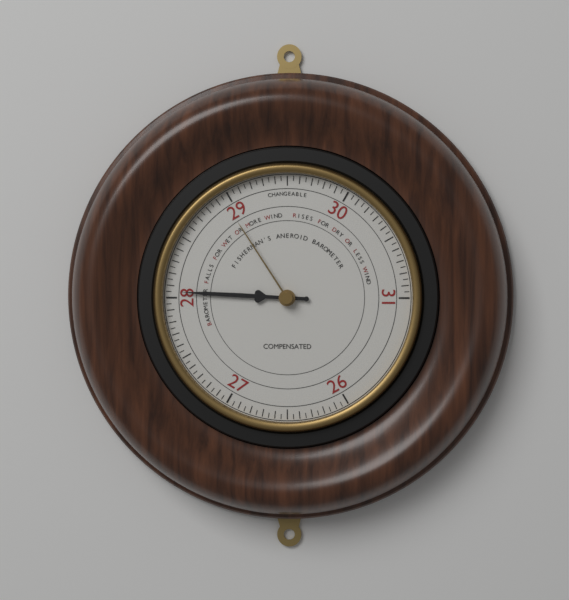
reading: 28.05 (no unit)
